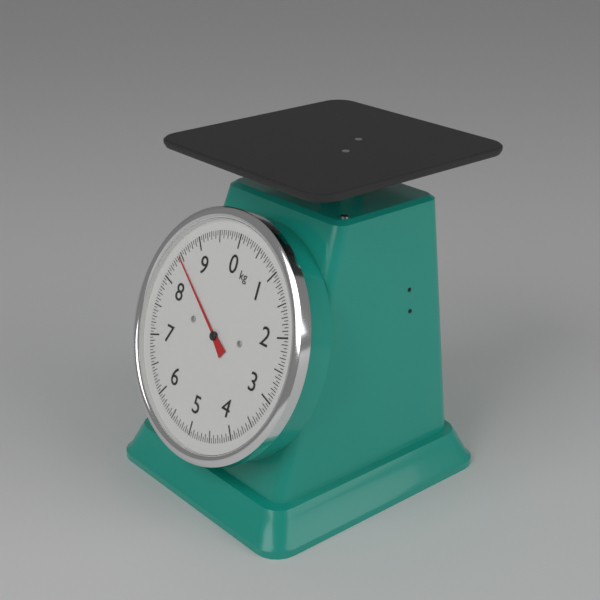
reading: 8.45 kg
